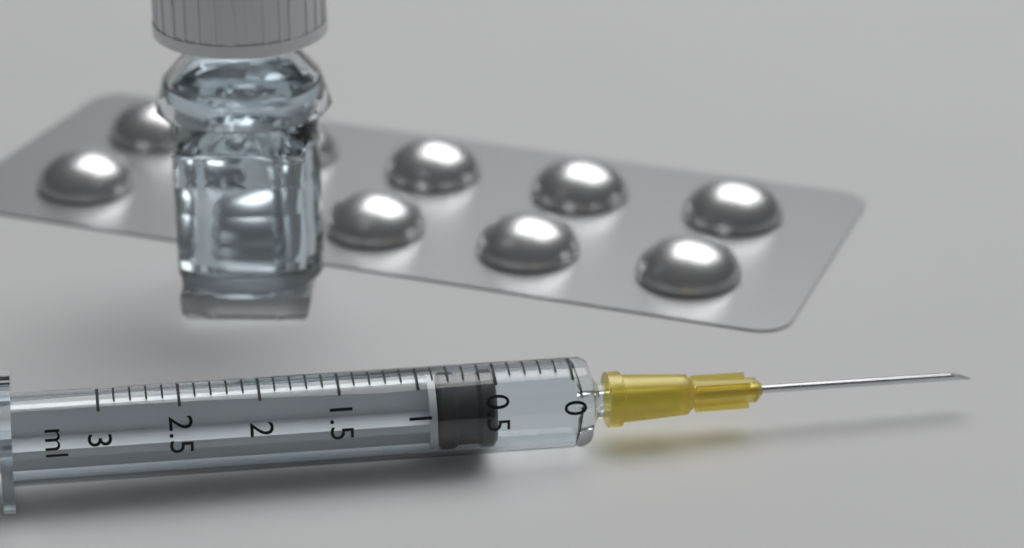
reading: 0.5 ml
